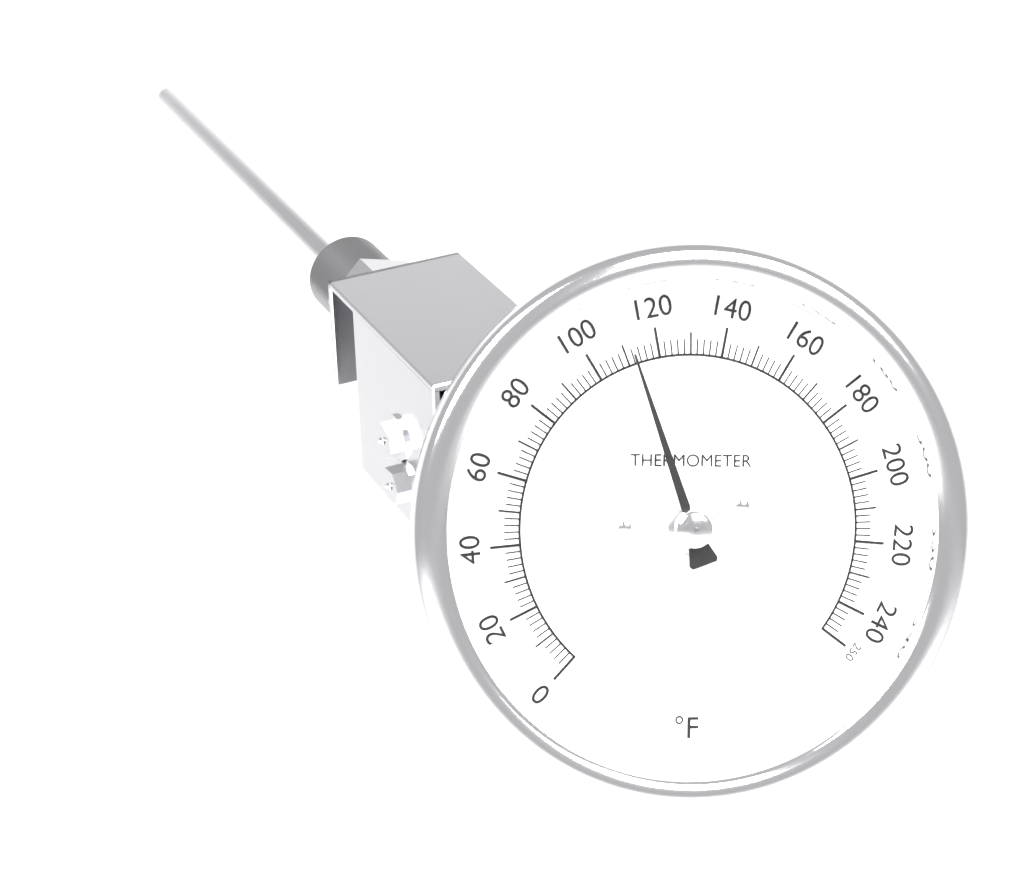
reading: 112 °F
